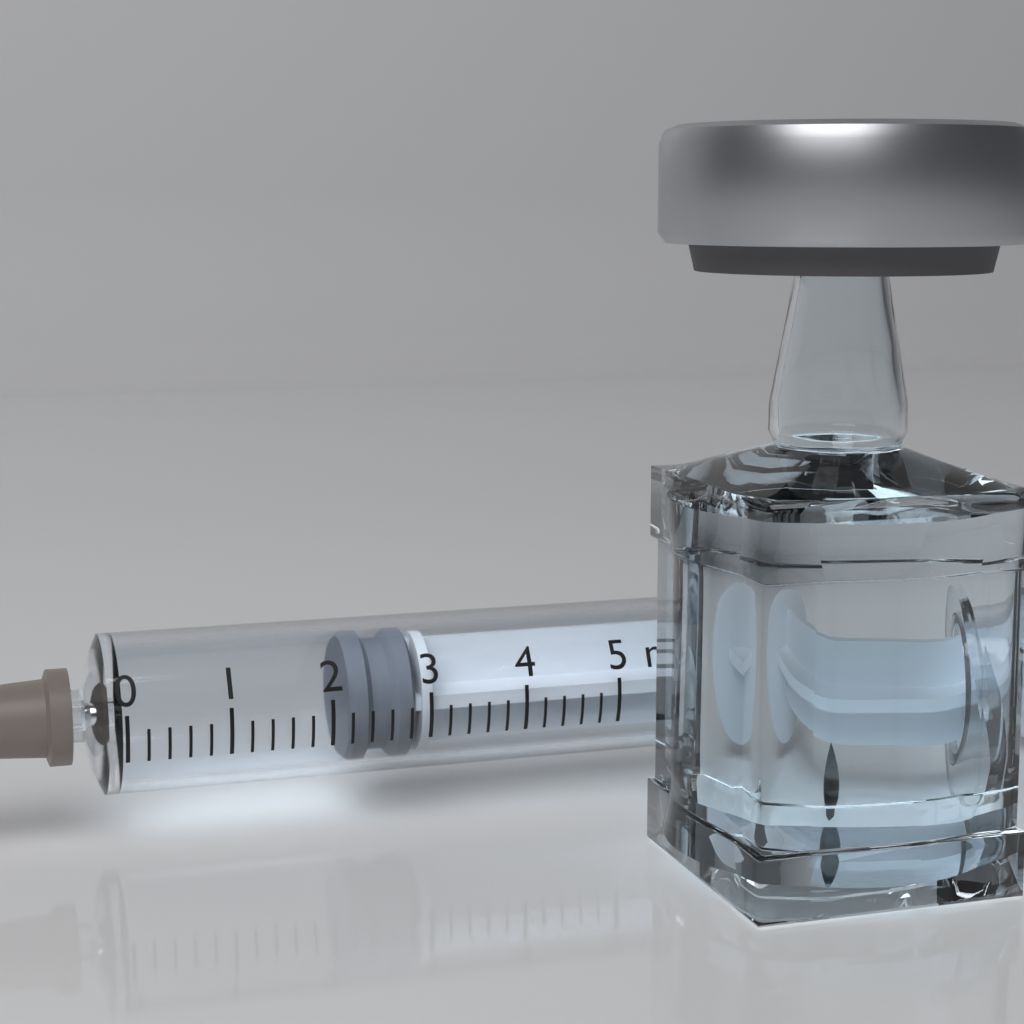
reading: 2.2 ml
